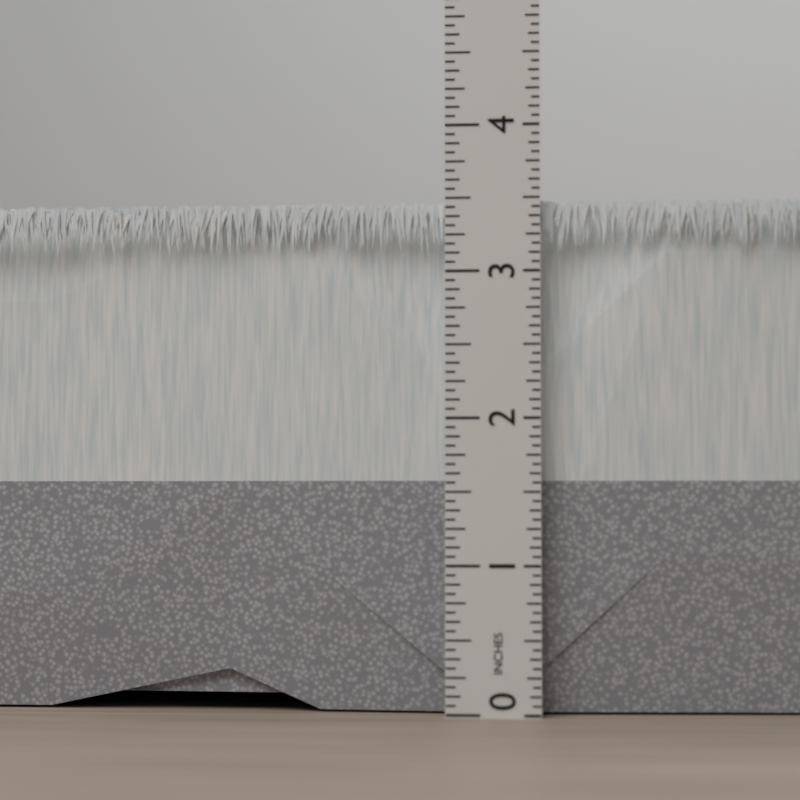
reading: 3.5000 in
